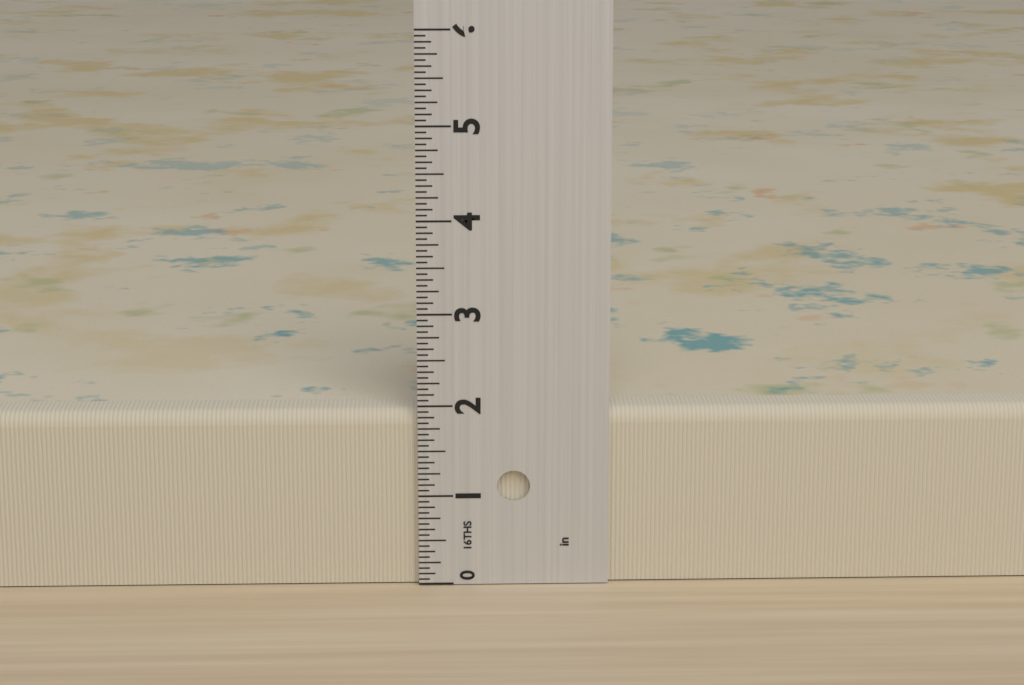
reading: 1.9375 in
